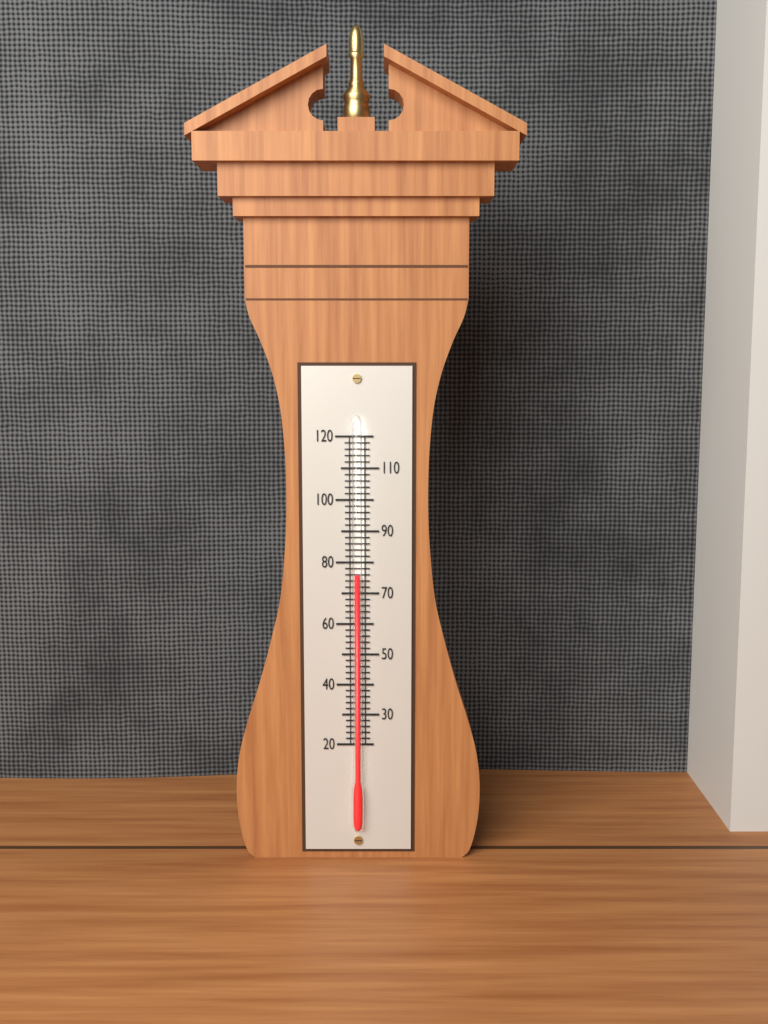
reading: 76 (no unit)
